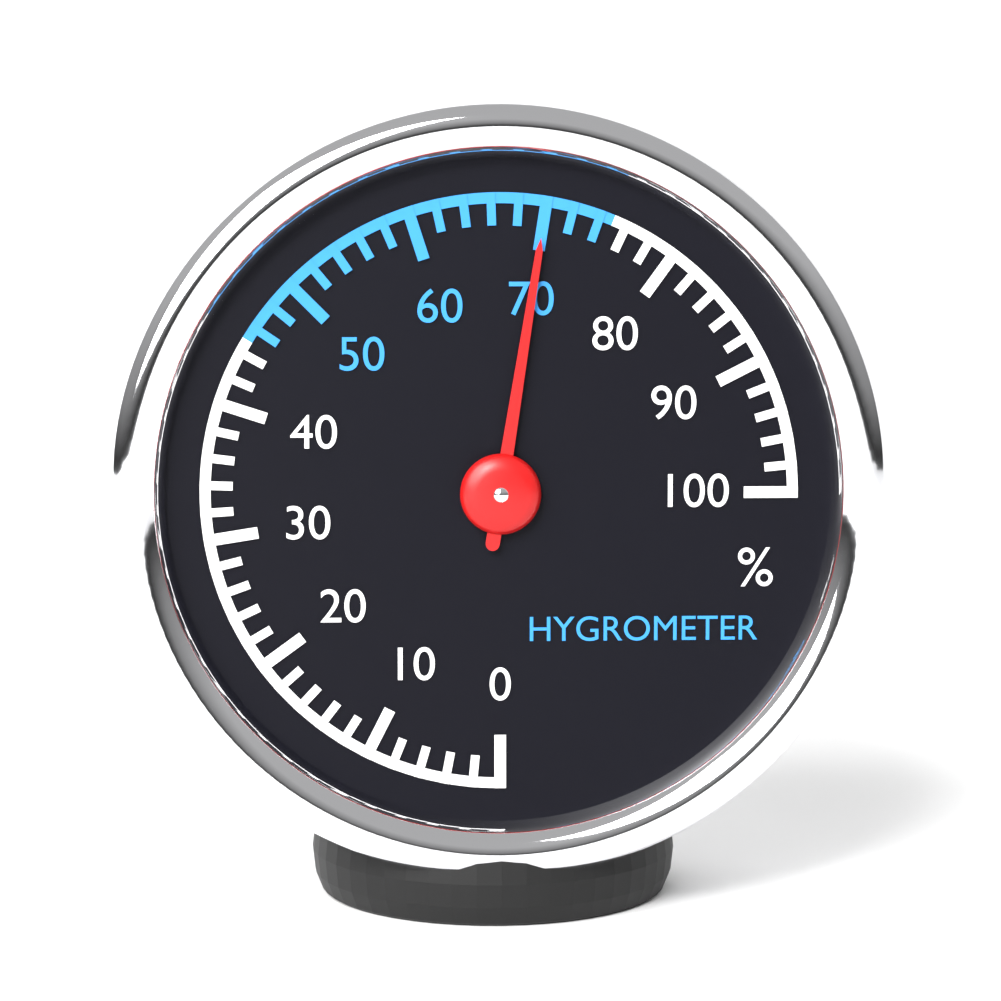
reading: 70 %
